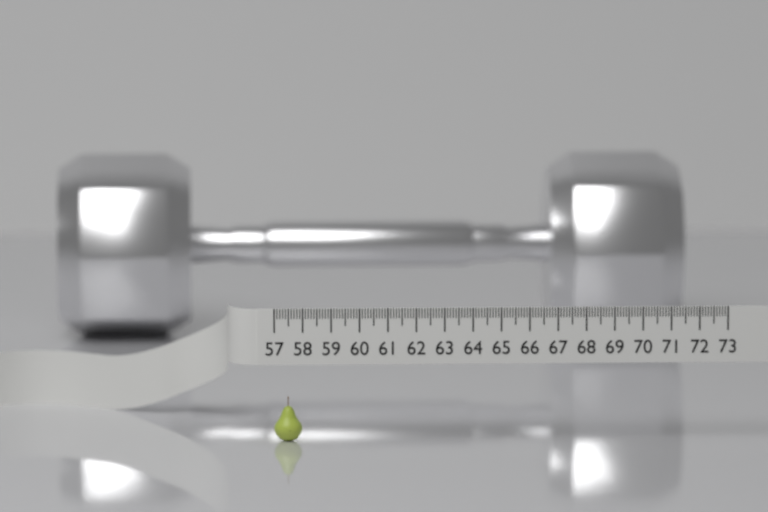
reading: 58.0 (no unit)
